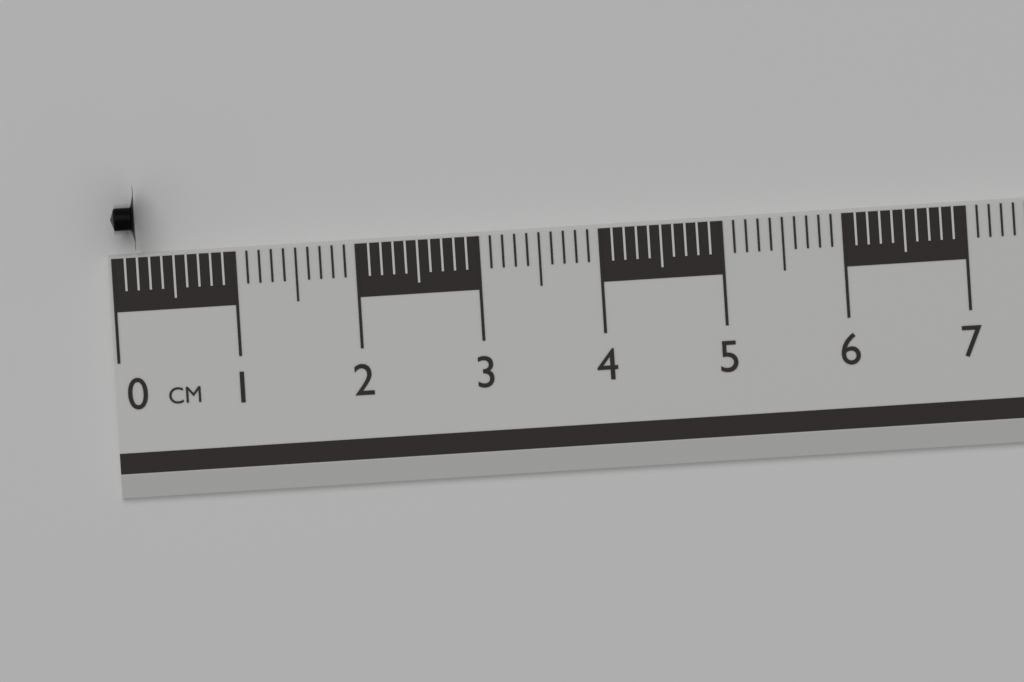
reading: 0.2 cm
